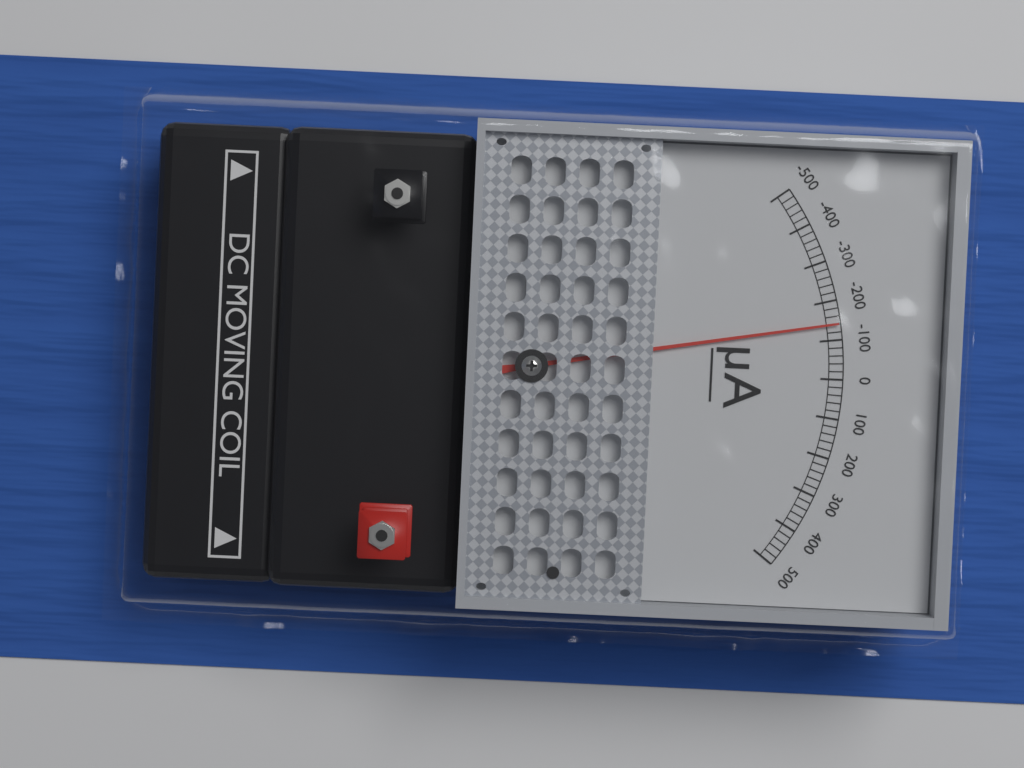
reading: -140 µA
